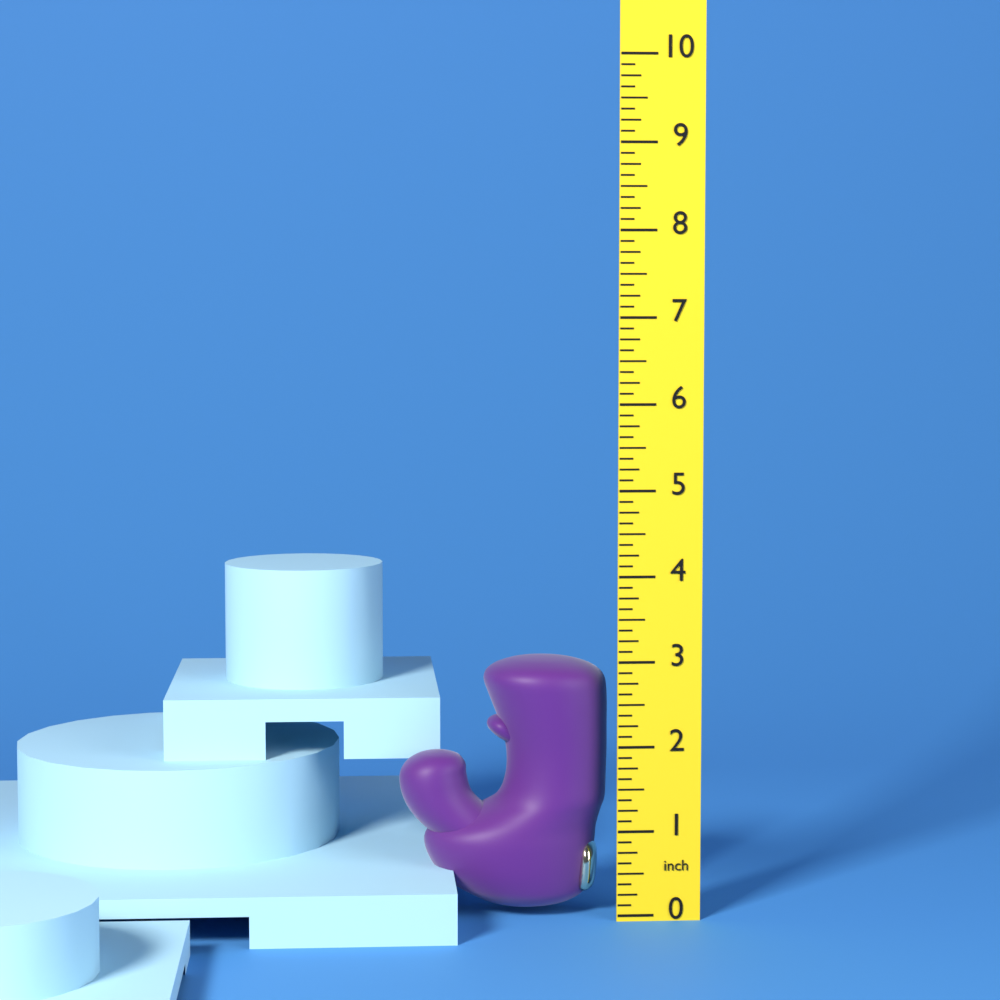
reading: 3.000 inch
